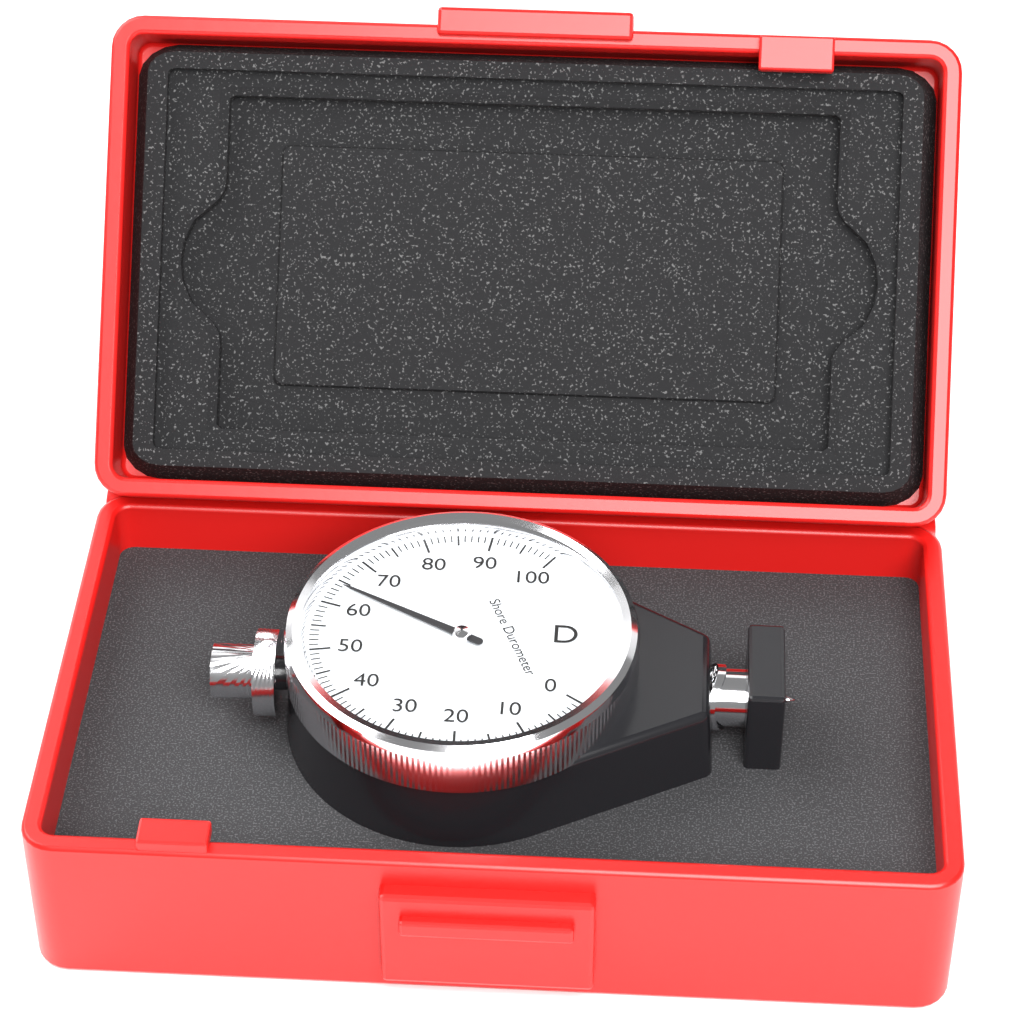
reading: 64 Shore D
